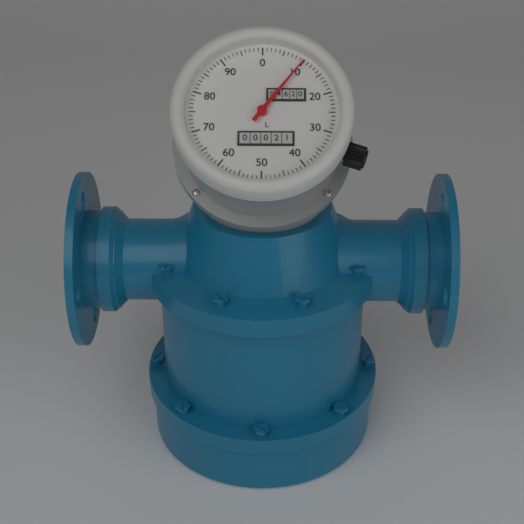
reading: 10 L
